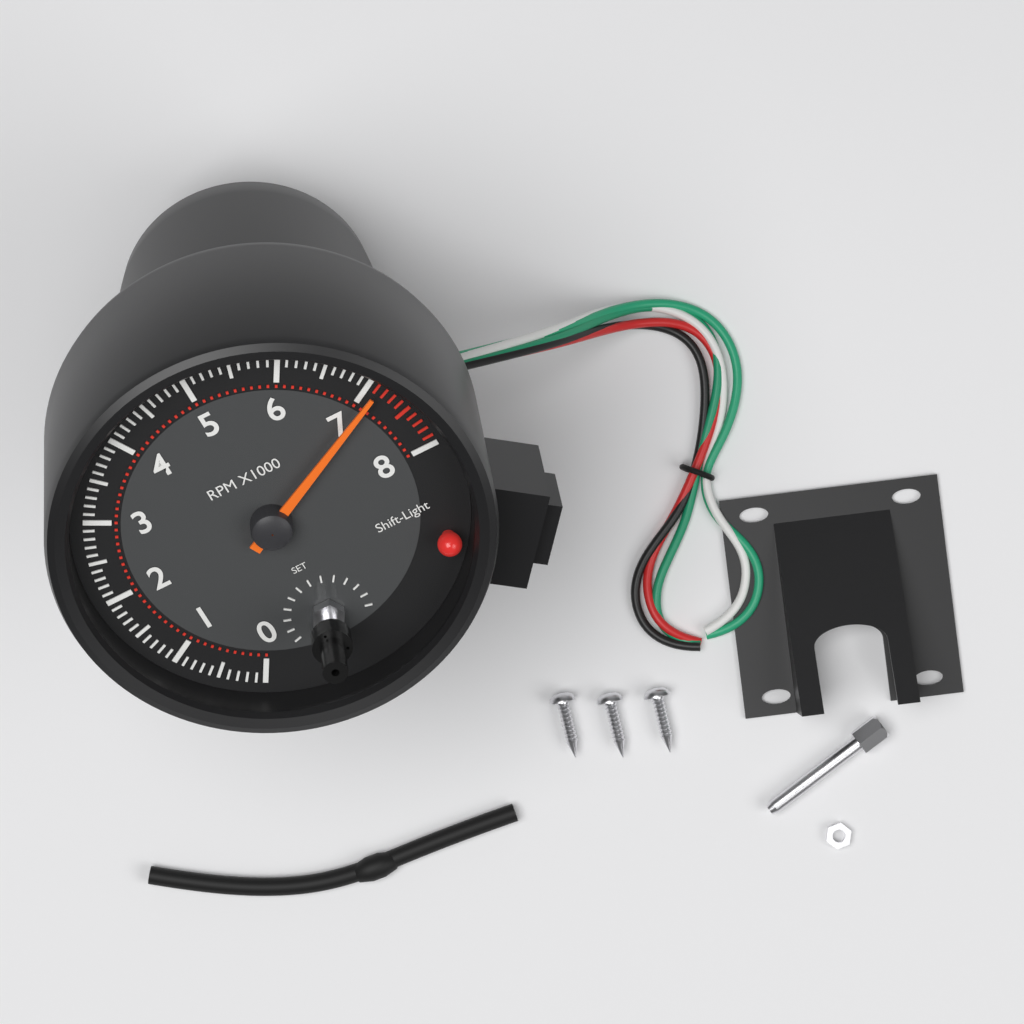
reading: 7100 RPM
